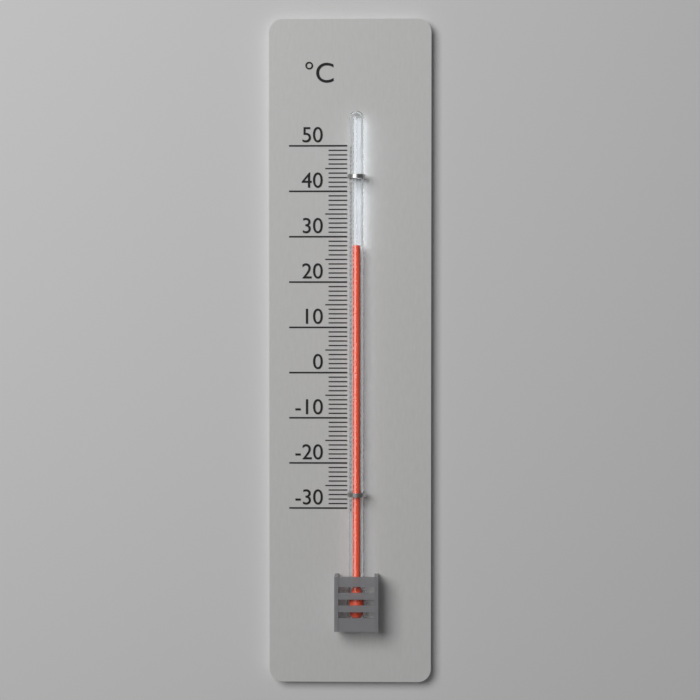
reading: 28 °C
